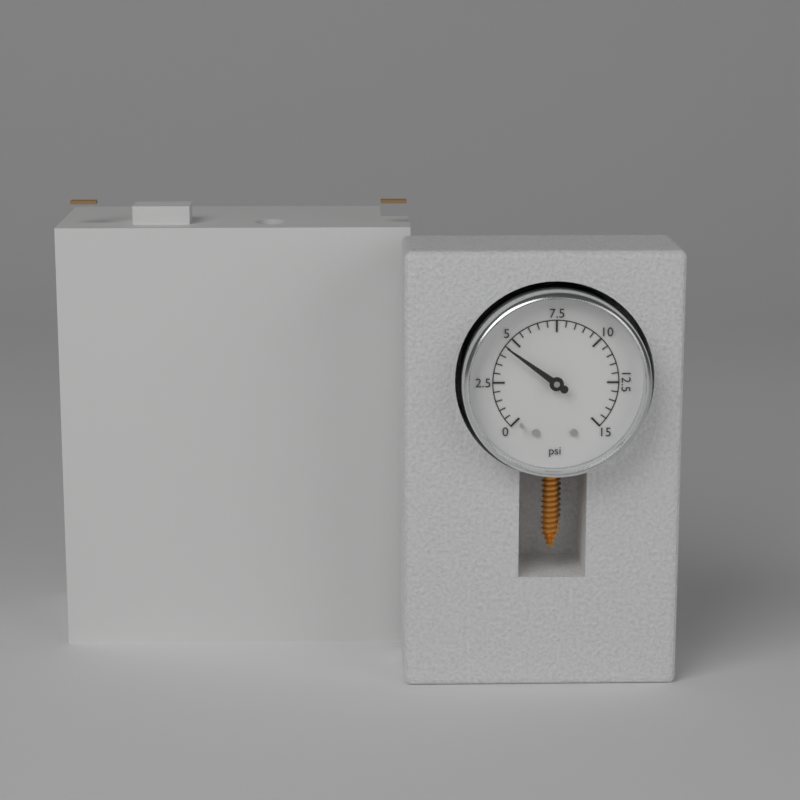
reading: 4.5 psi
